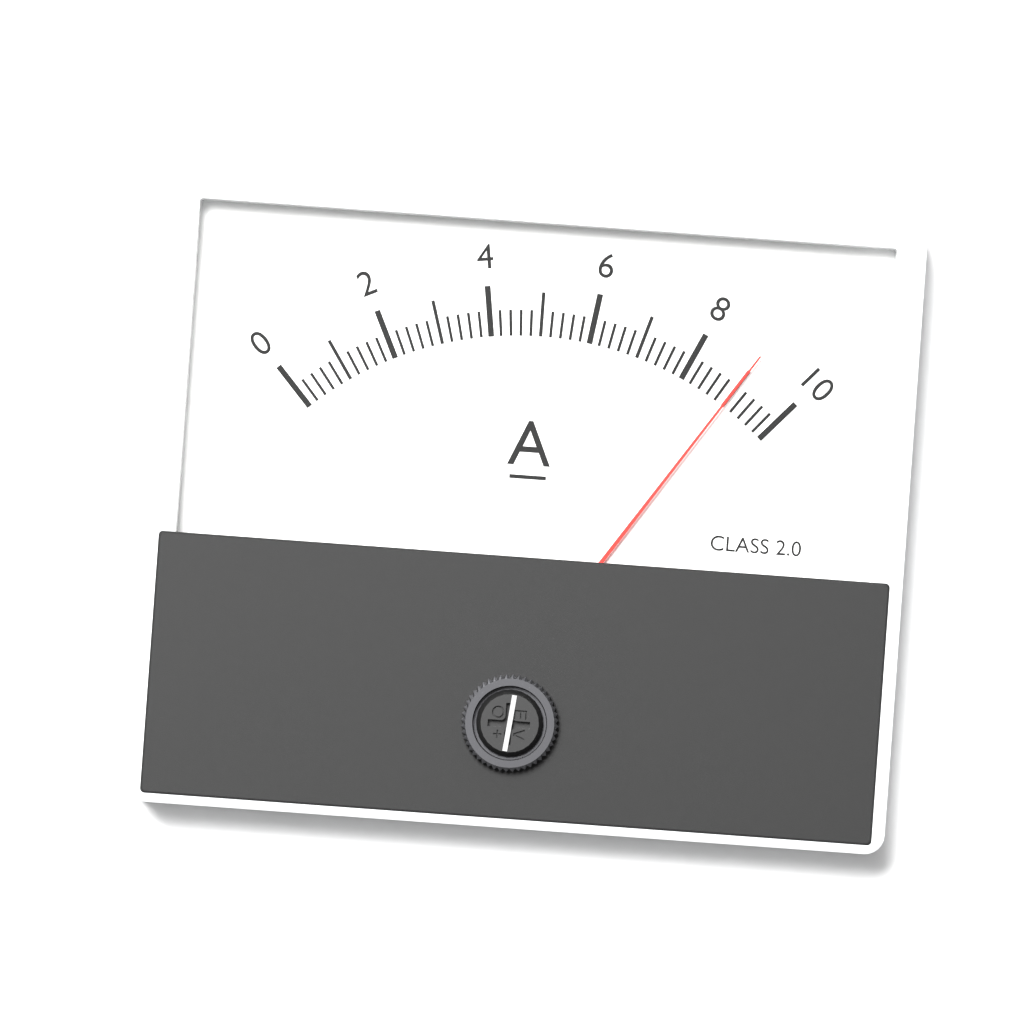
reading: 9.0 A
